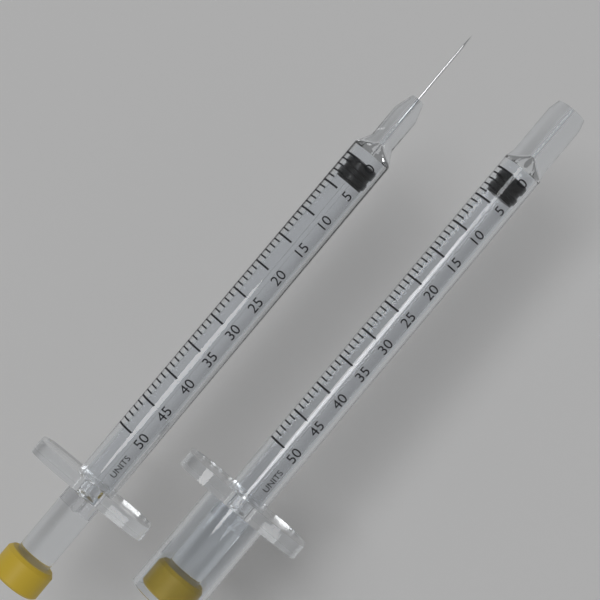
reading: 0 units
